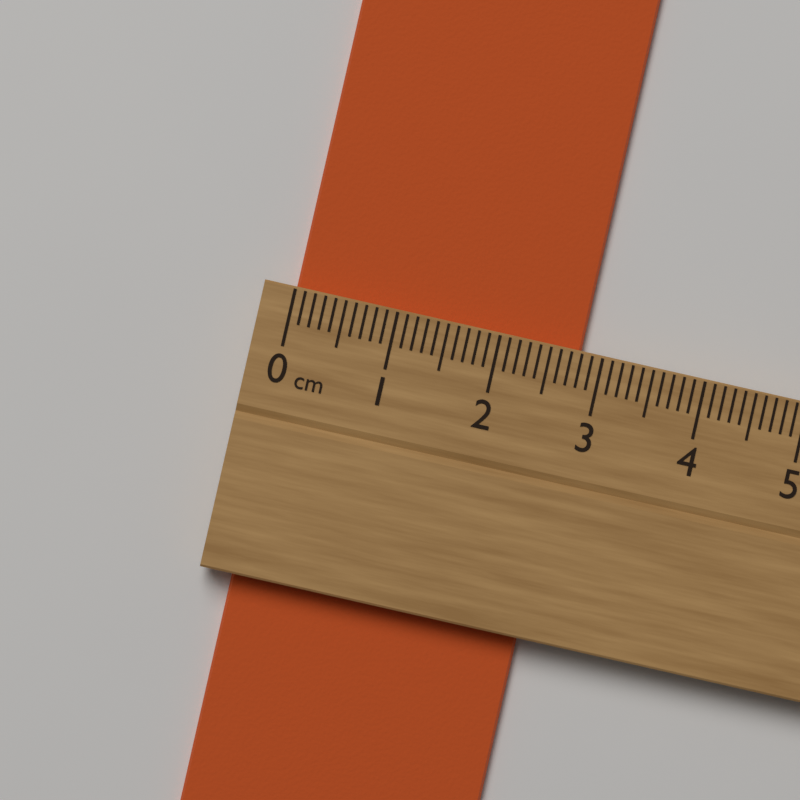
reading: 2.8 cm
